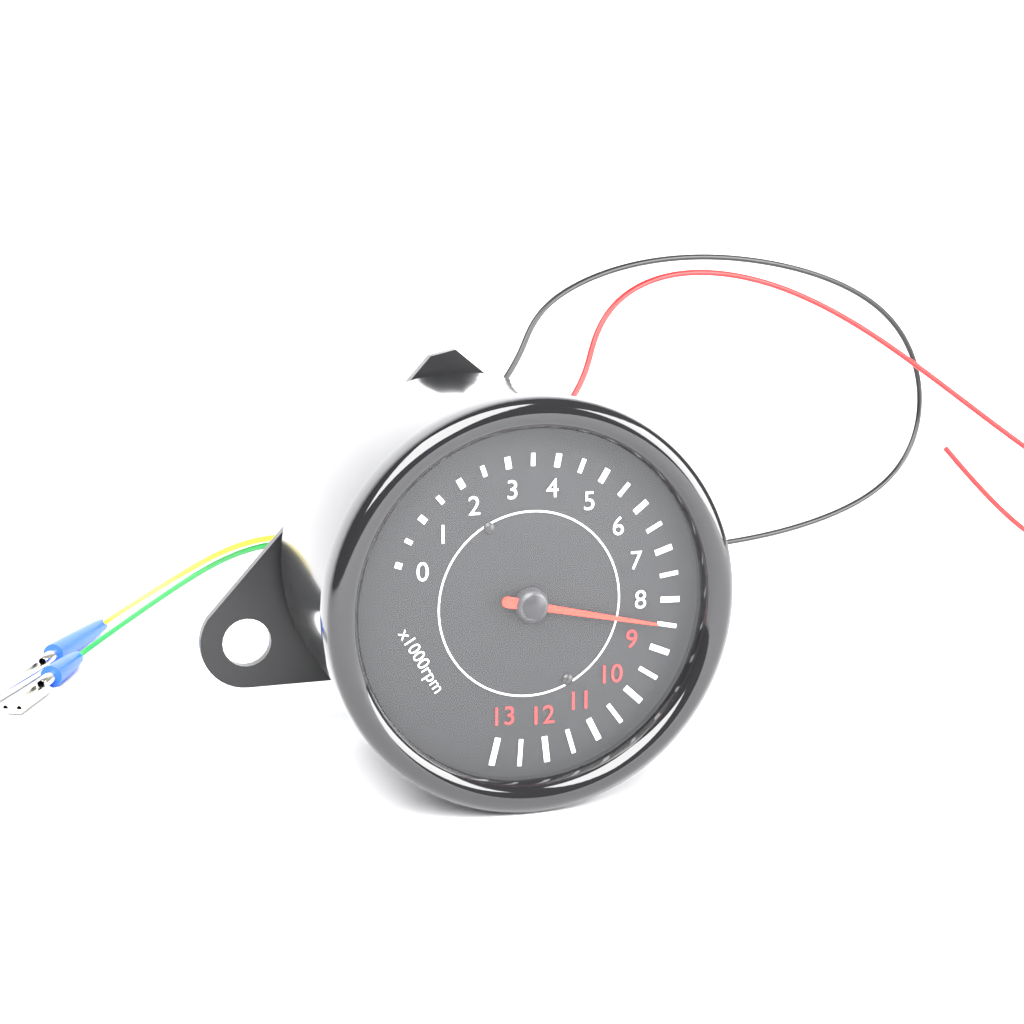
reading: 8.5 x1000rpm
